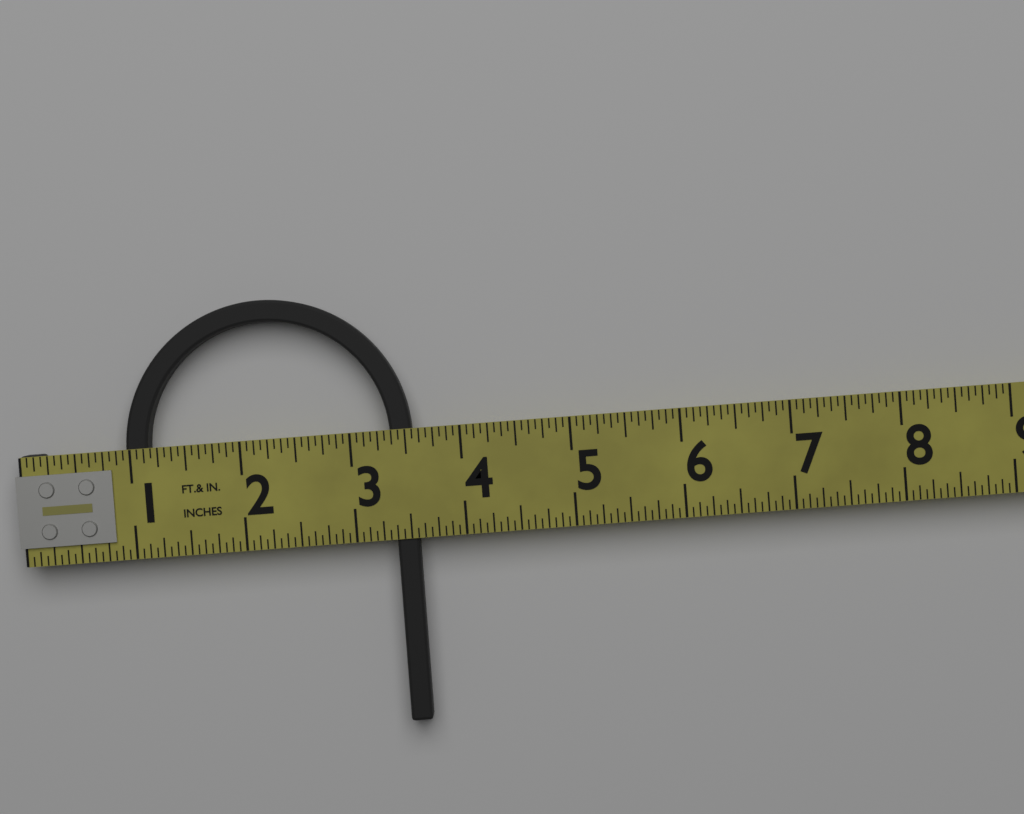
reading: 3.5625 in
